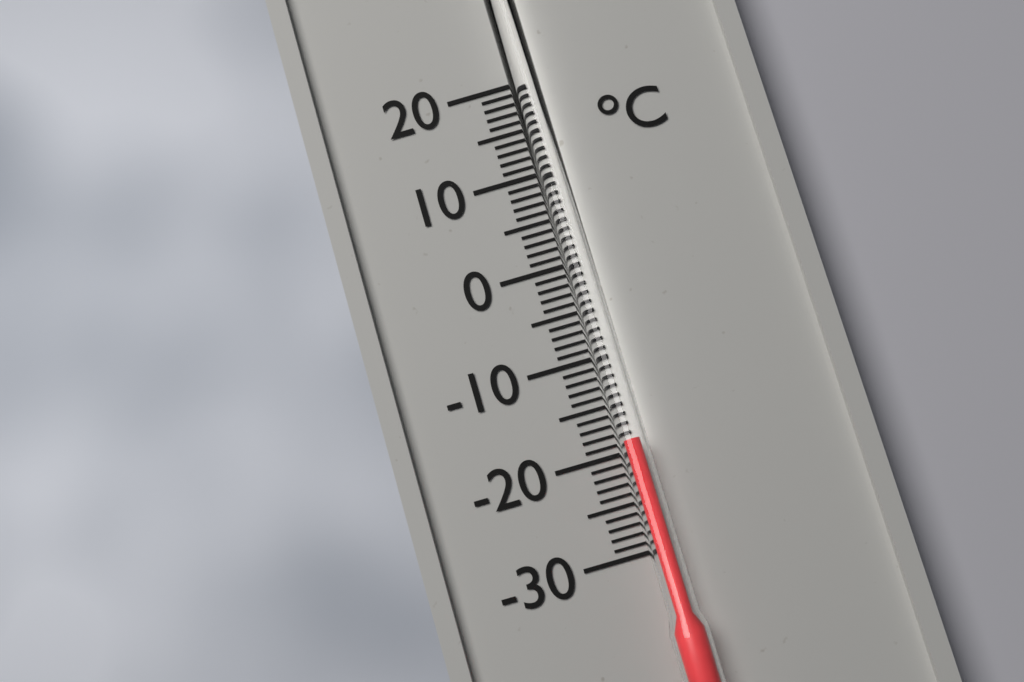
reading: -19 °C
